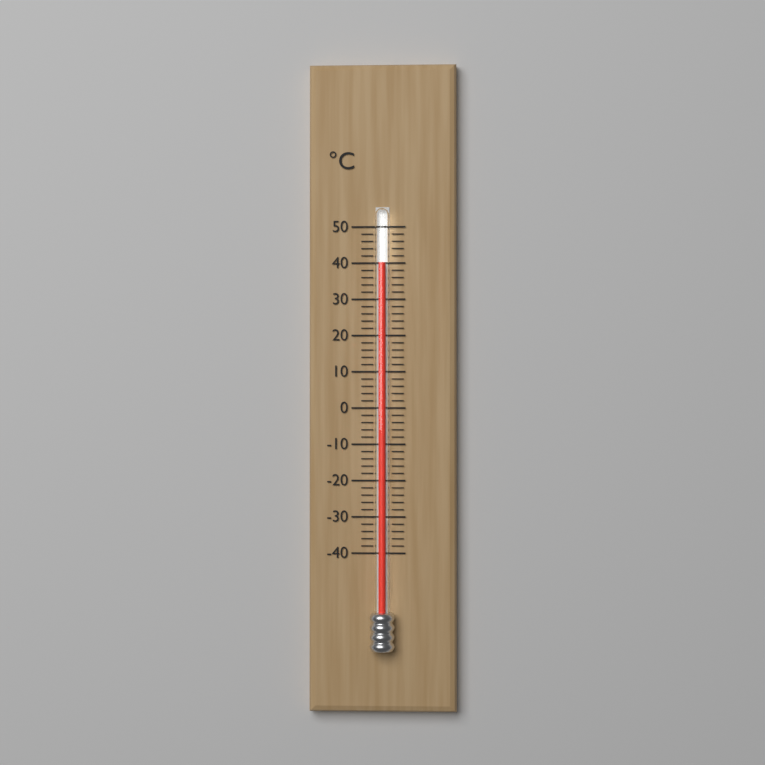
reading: 40 °C
